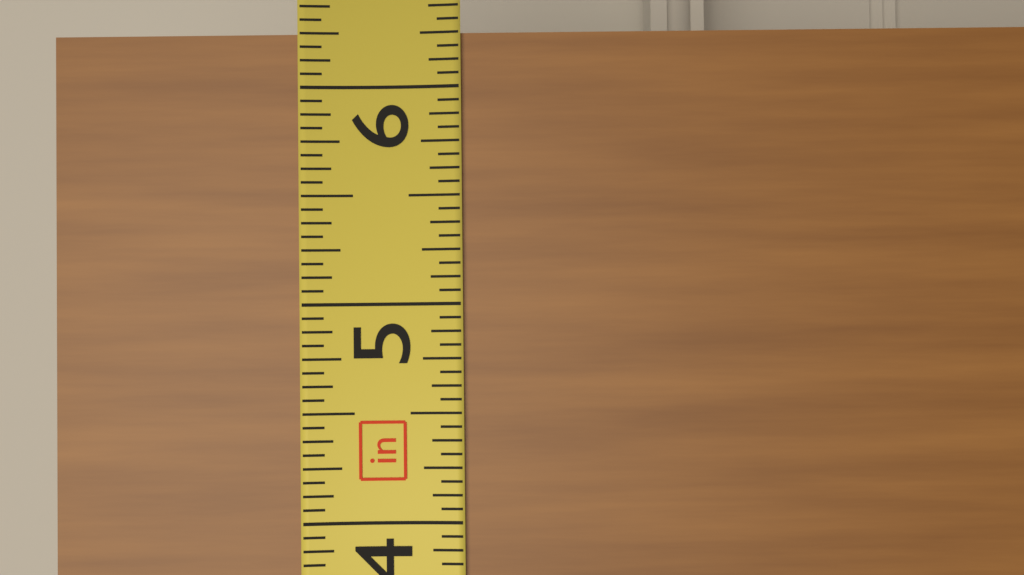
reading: 6.2500 in
